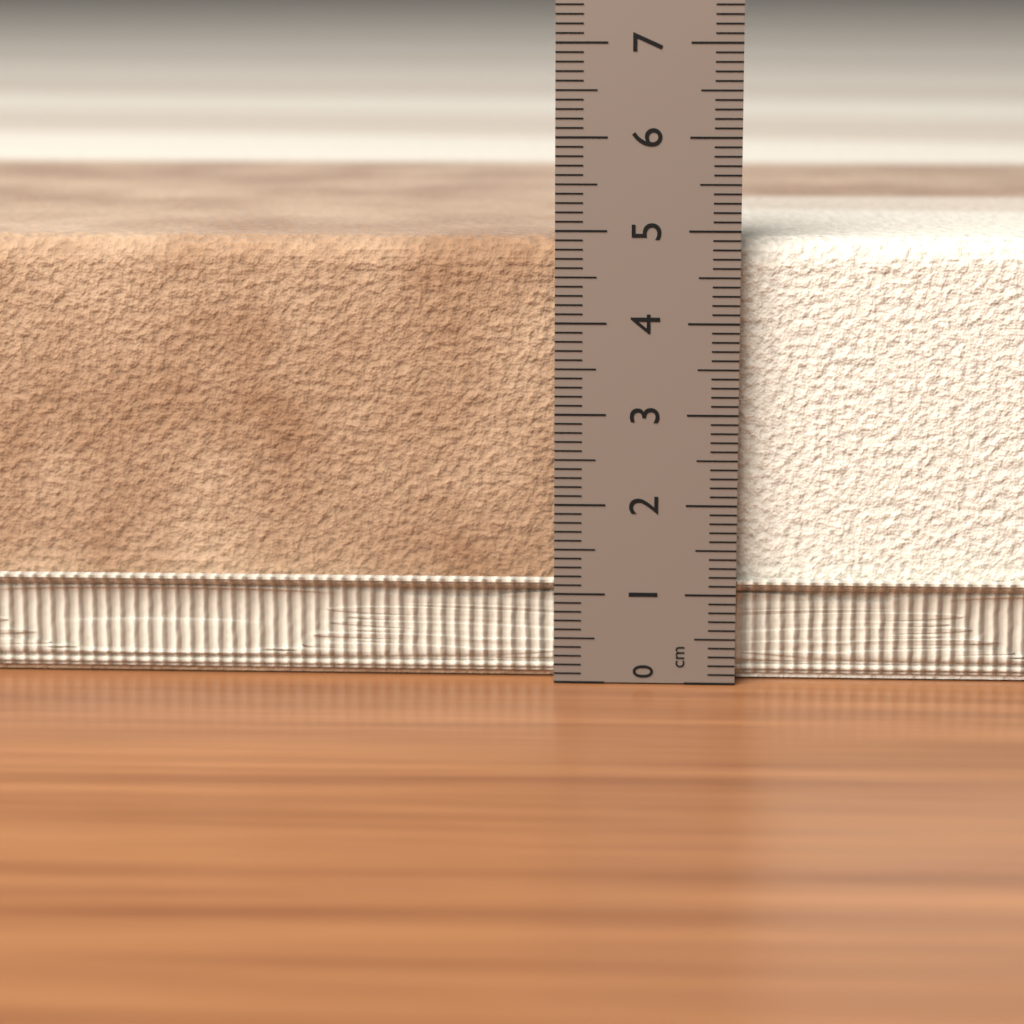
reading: 4.9 cm
